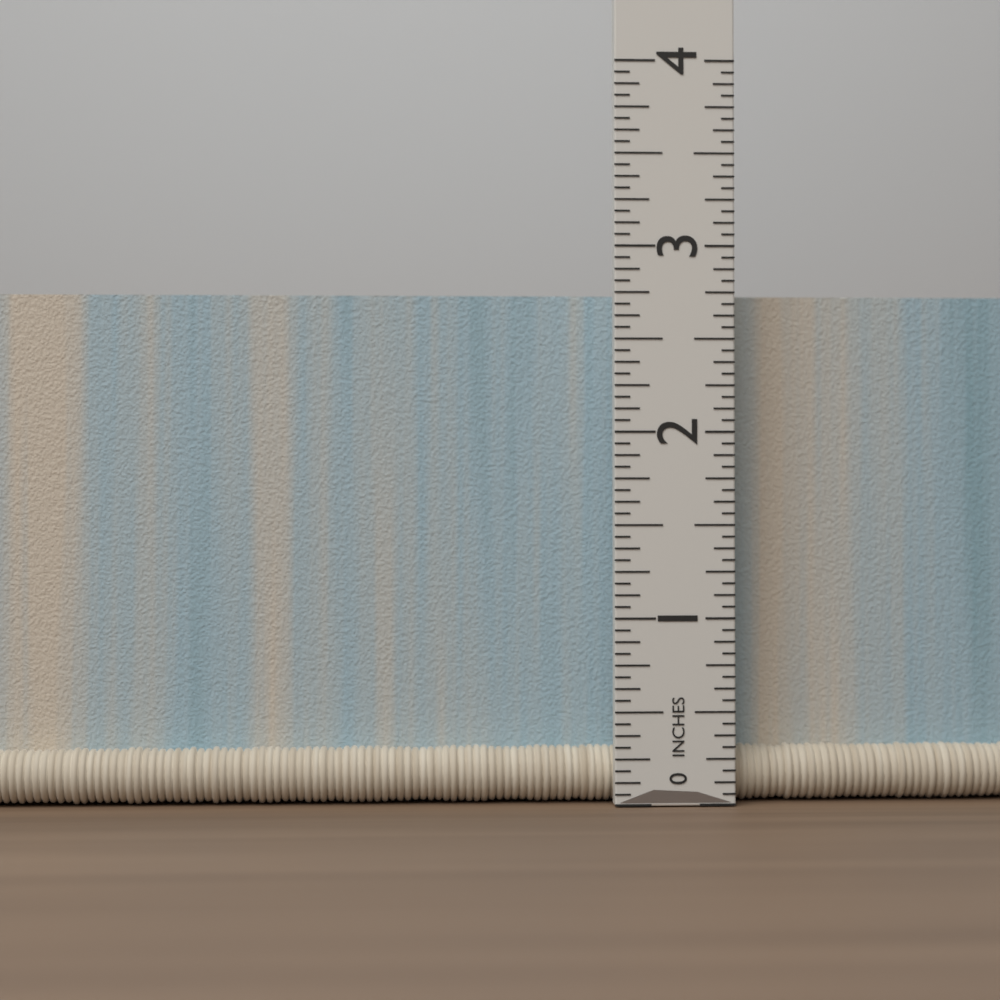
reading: 2.7500 in
